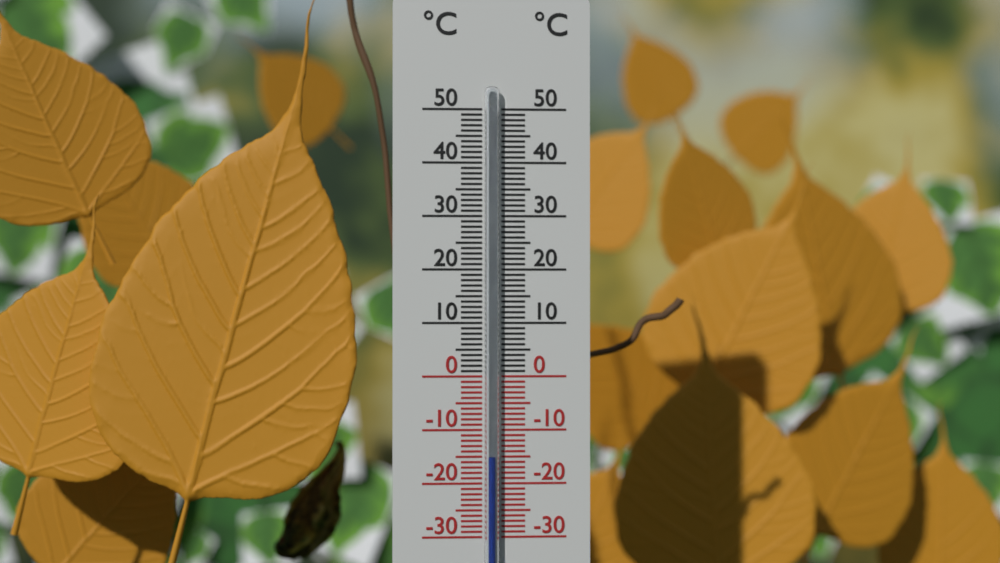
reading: -15 °C
